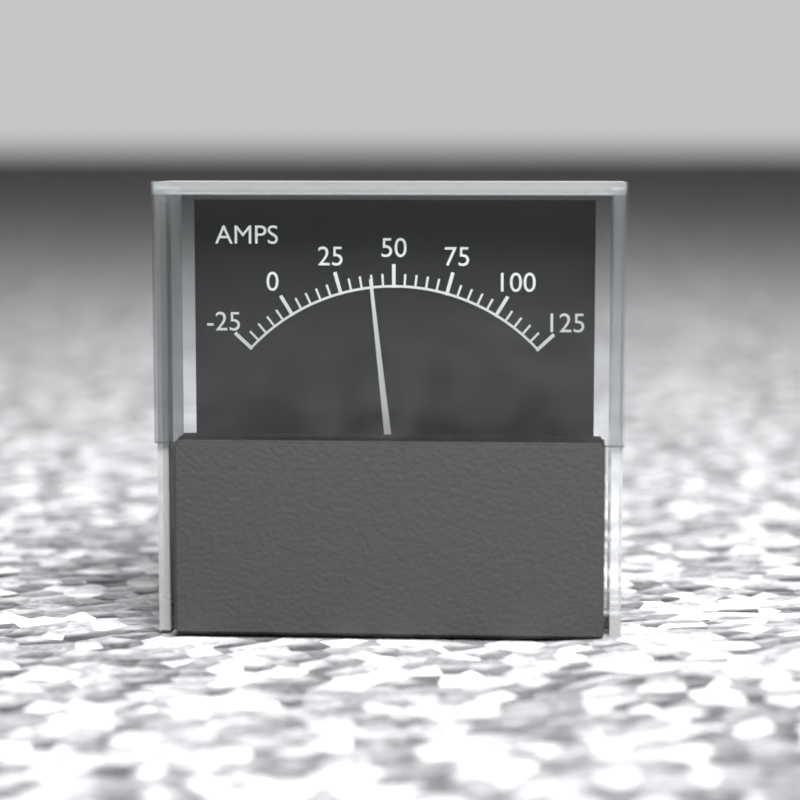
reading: 40 A
